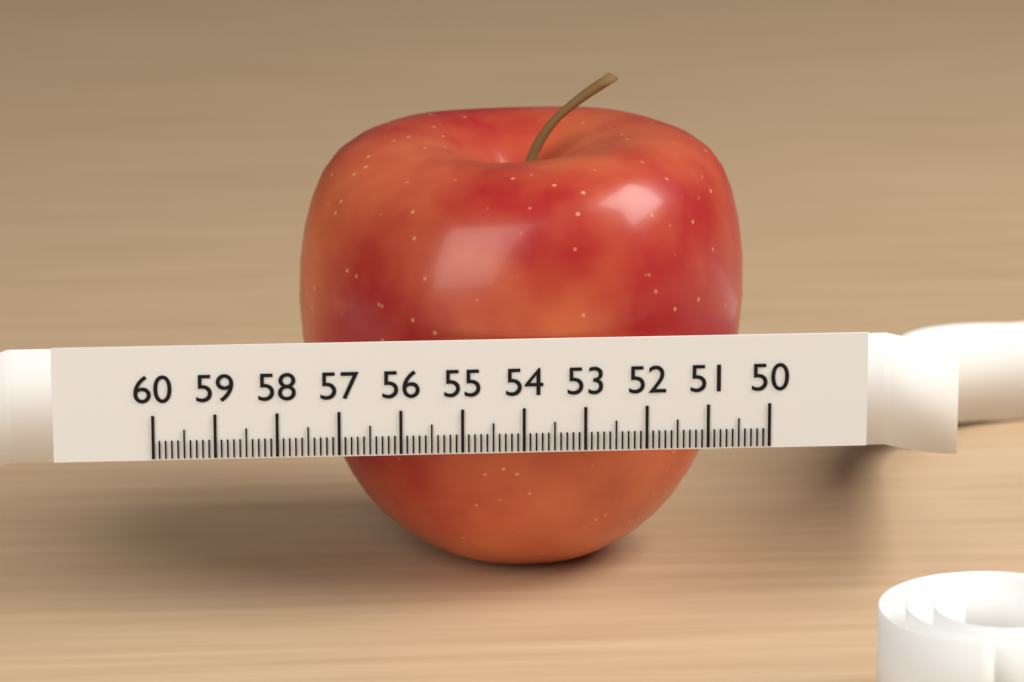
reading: 57.5 (no unit)
